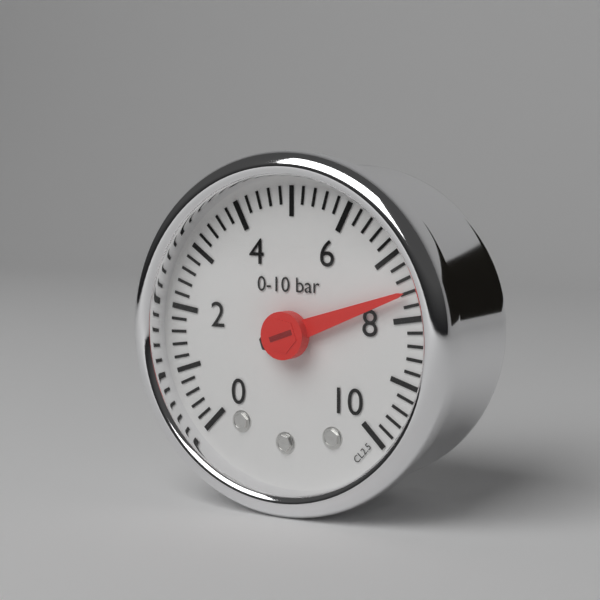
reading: 7.6 bar
